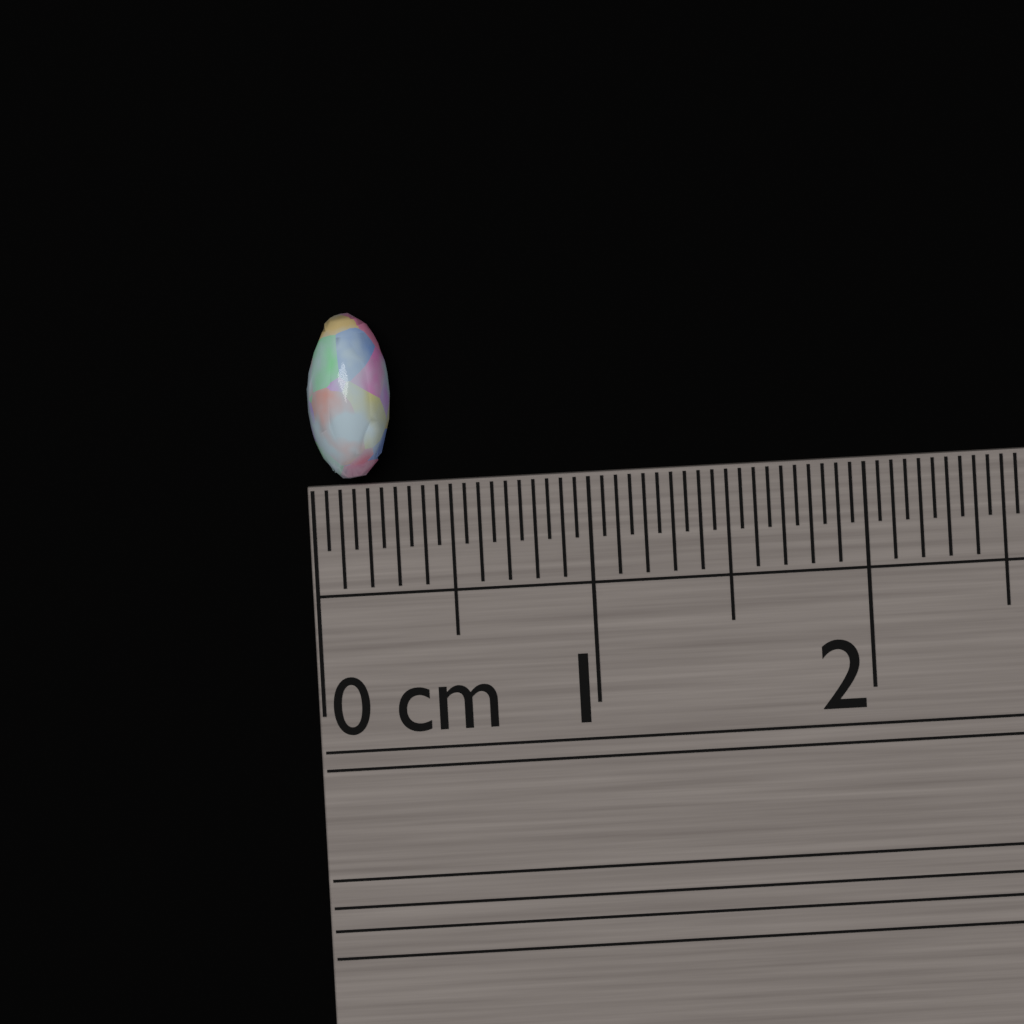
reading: 0.30 cm
